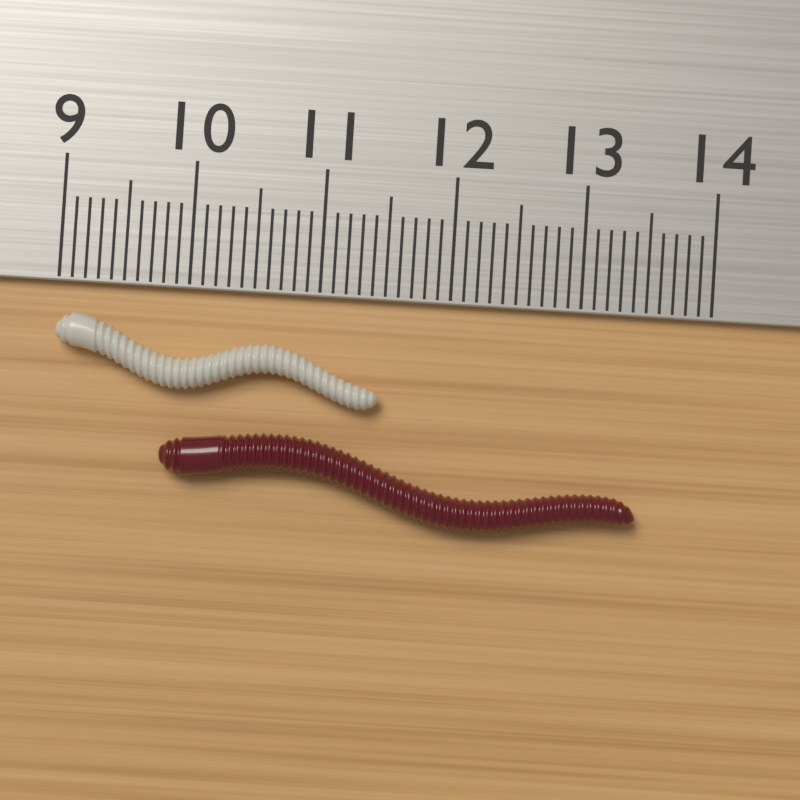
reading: 11.5 cm
